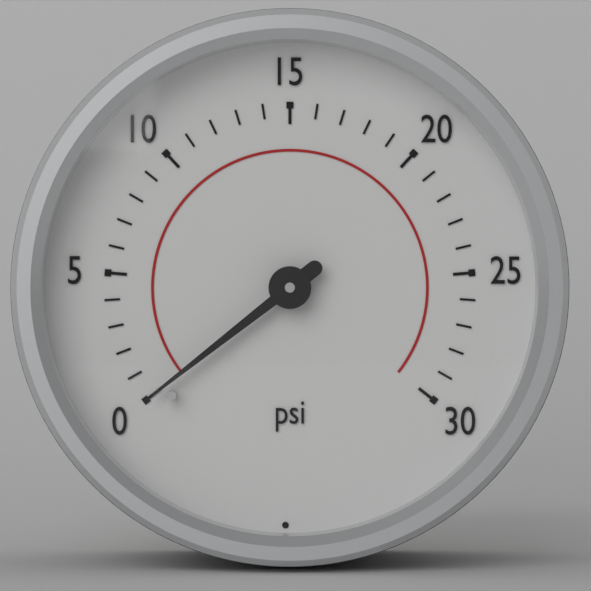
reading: 0 psi
